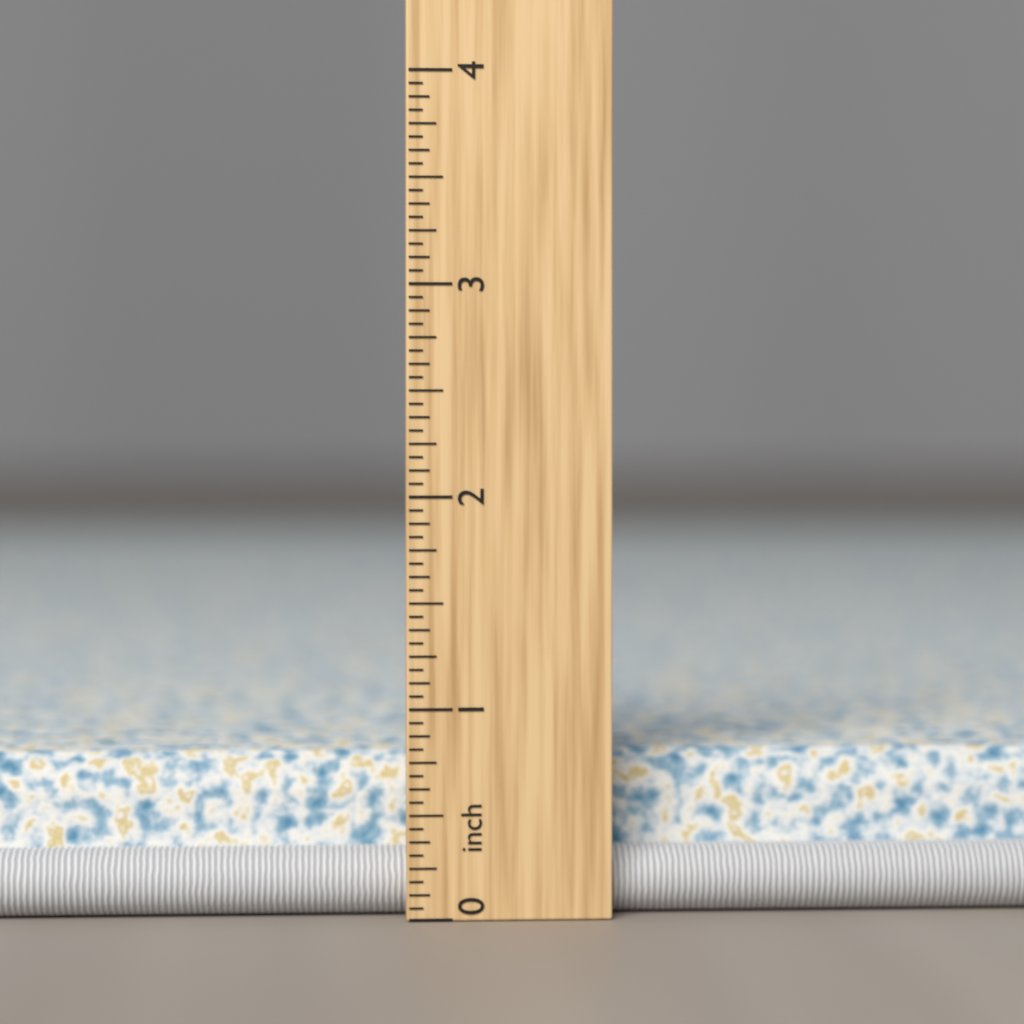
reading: 0.7500 inch
